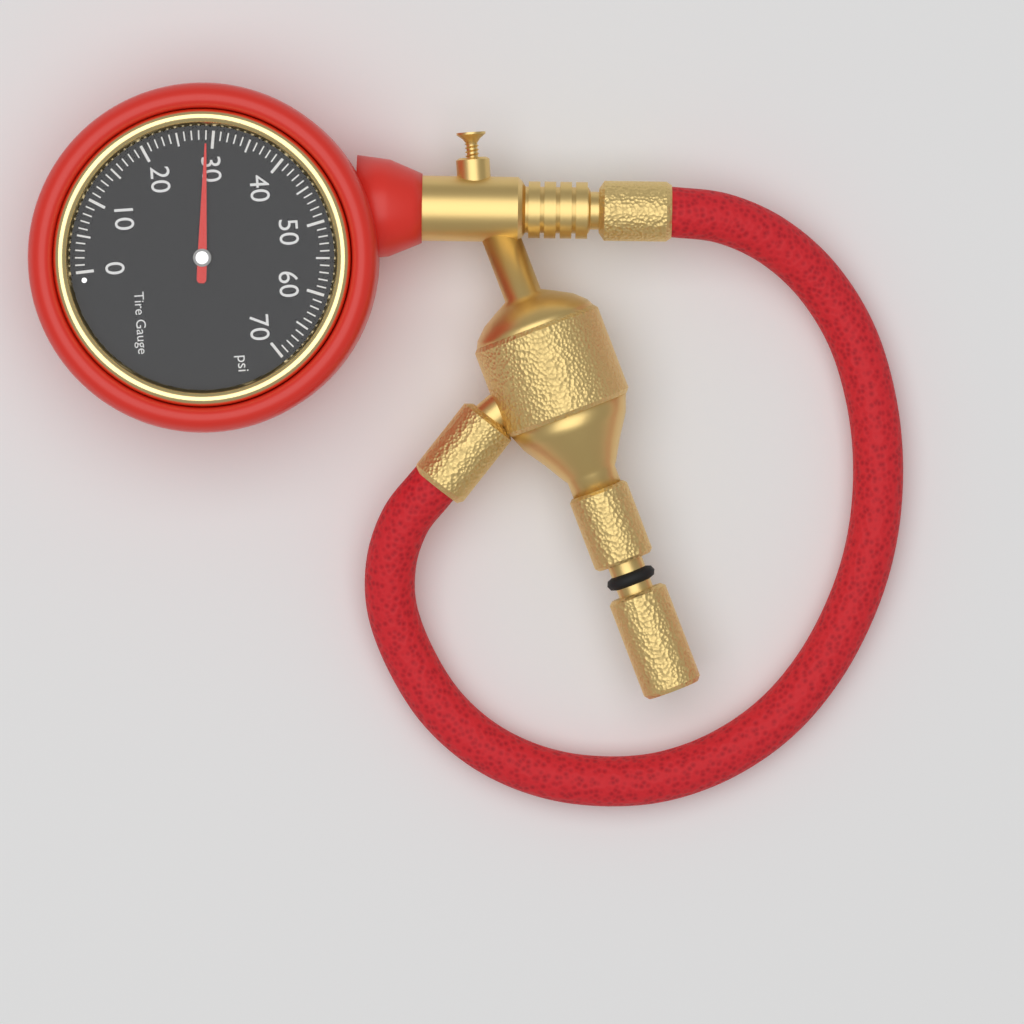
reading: 29 psi
